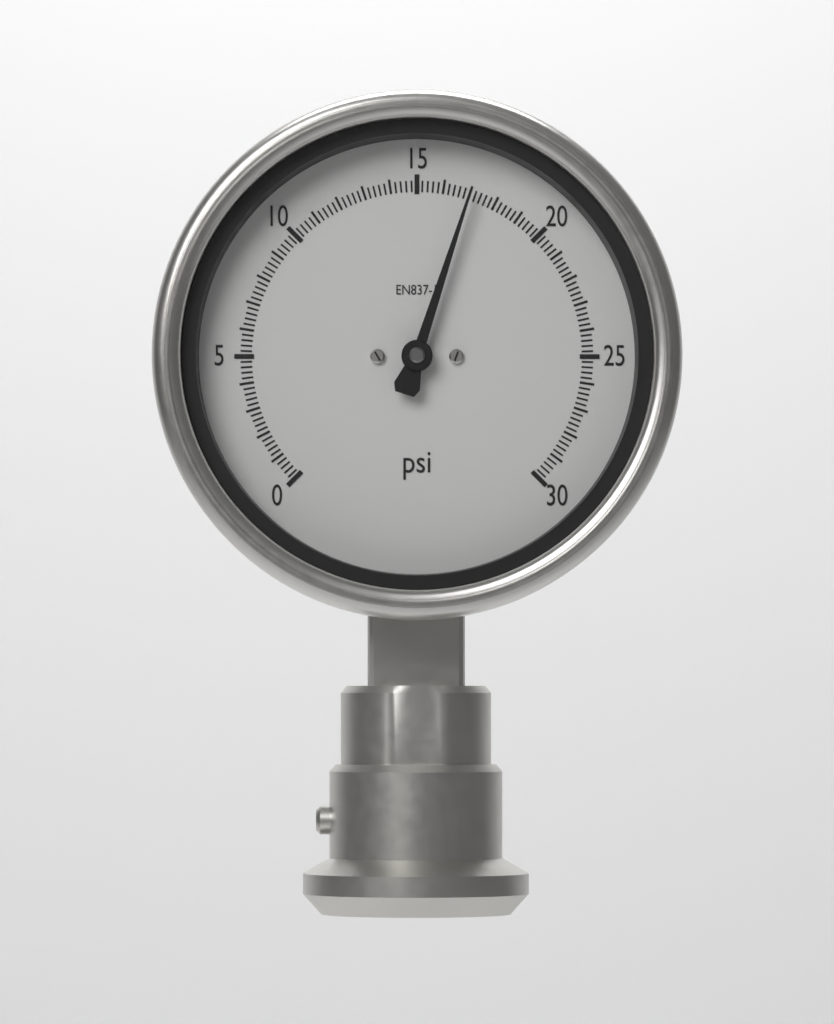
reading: 17.0 psi
